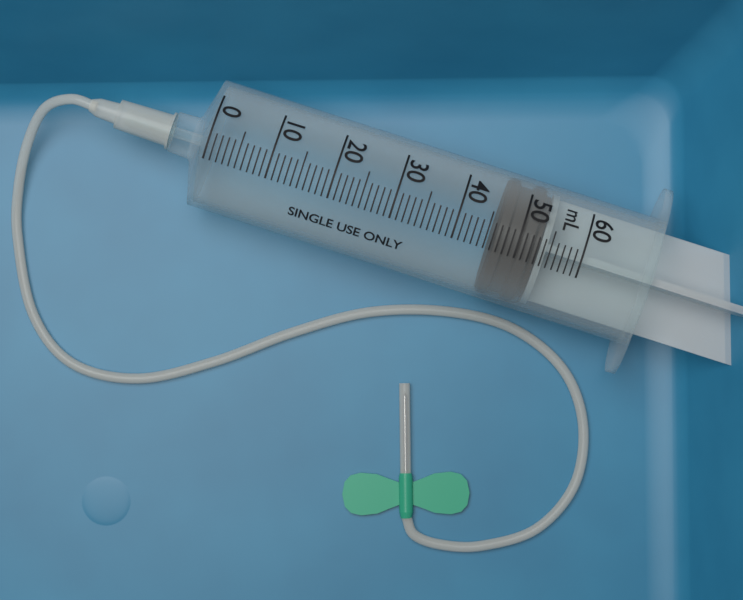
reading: 46 mL
